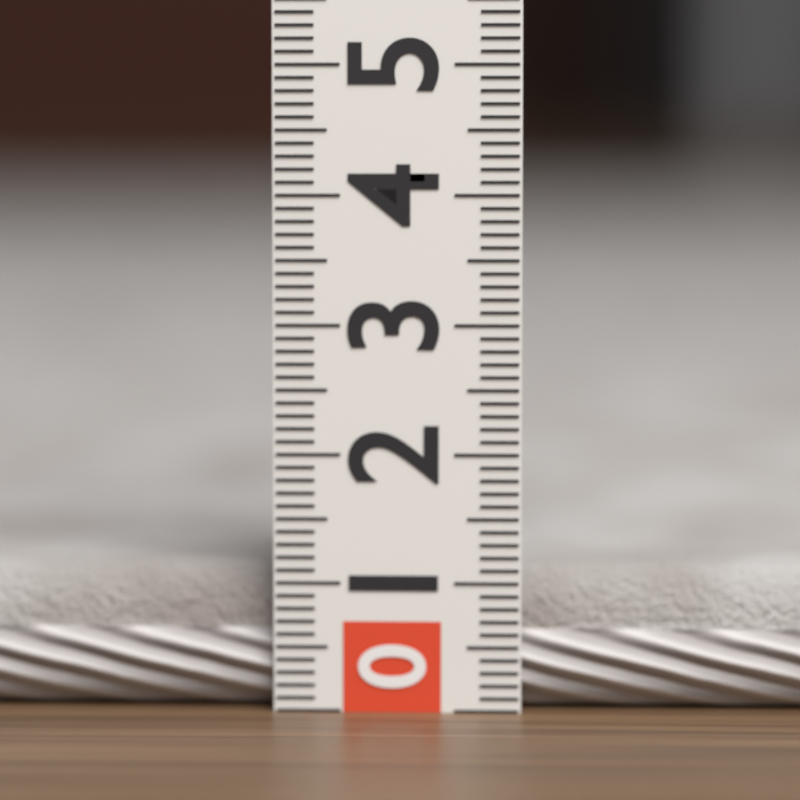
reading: 1.1 (no unit)
